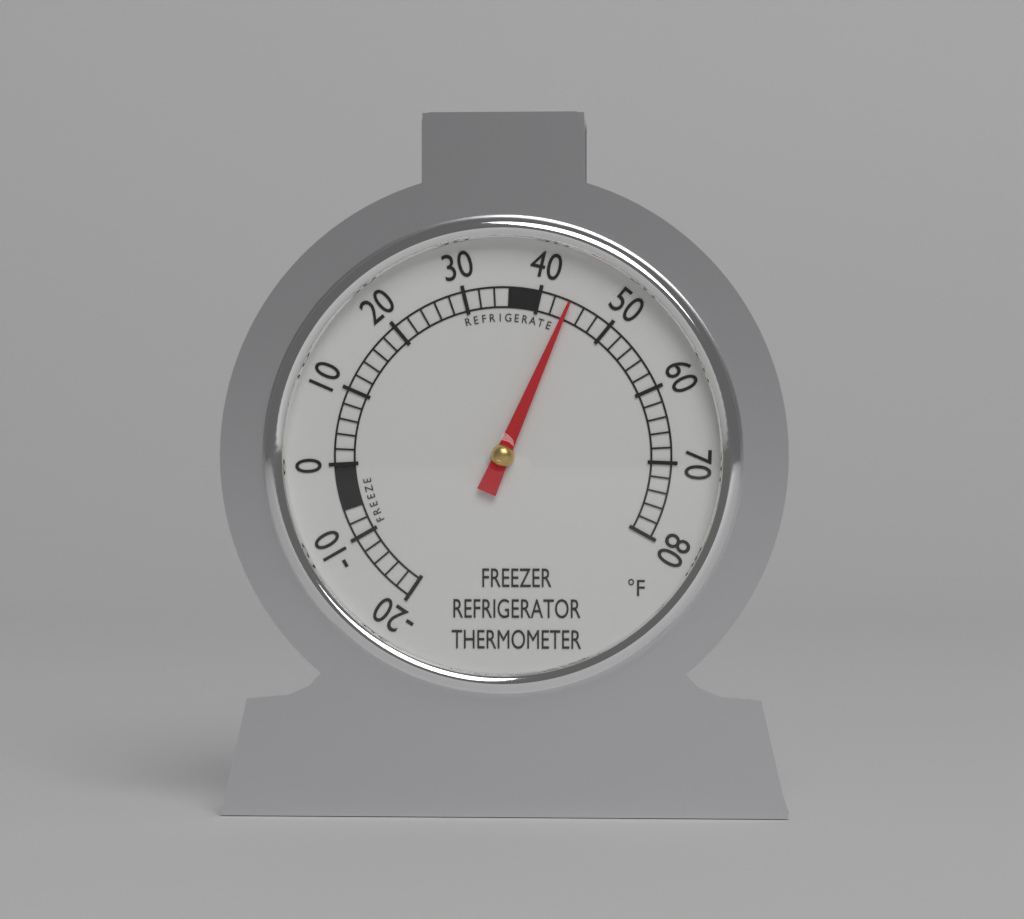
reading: 44 °F
